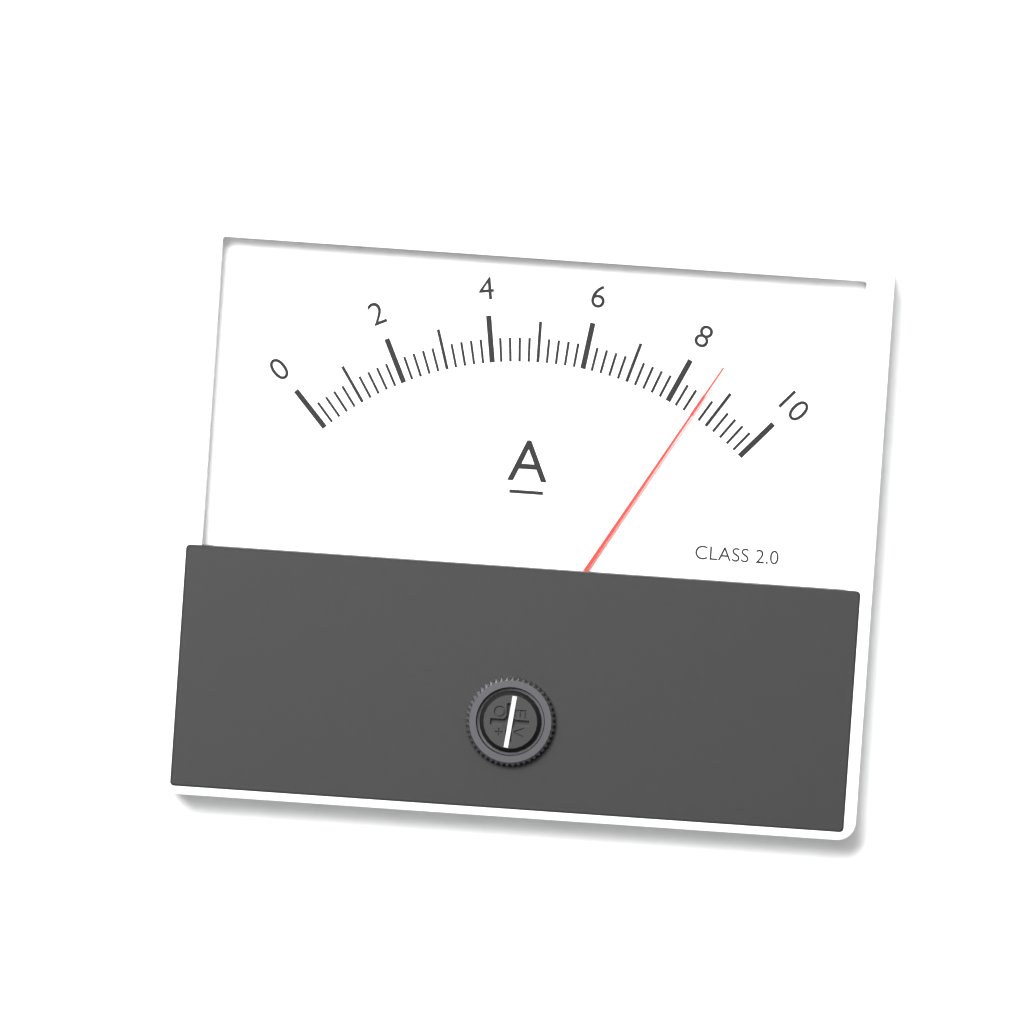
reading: 8.6 A
